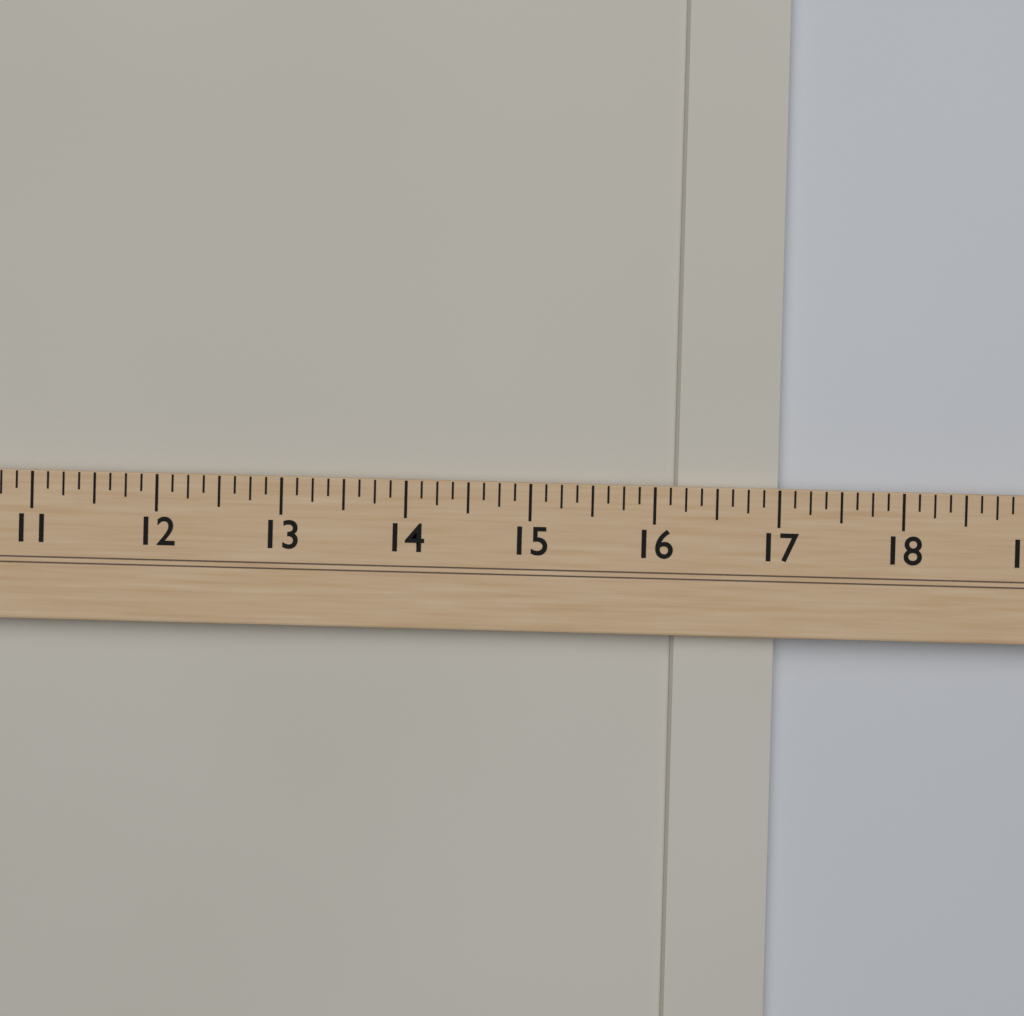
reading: 17.000 (no unit)
